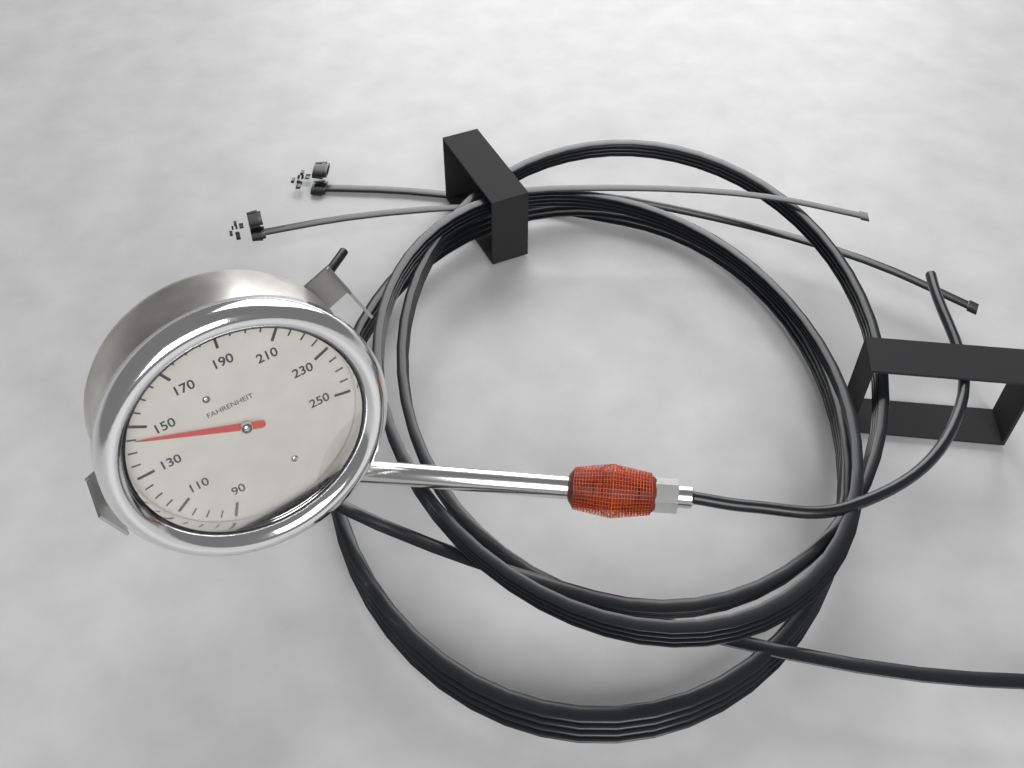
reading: 145 °F
